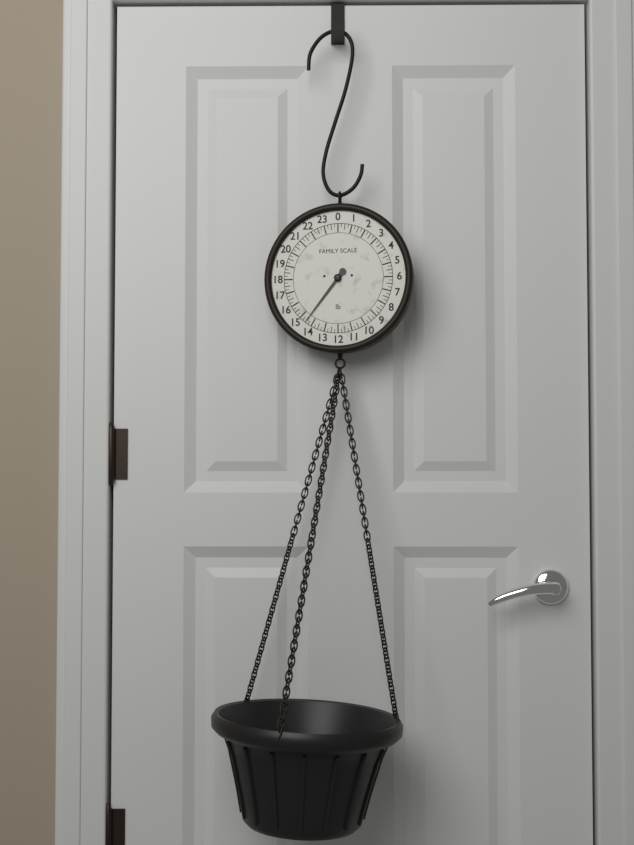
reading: 14.50 lb
